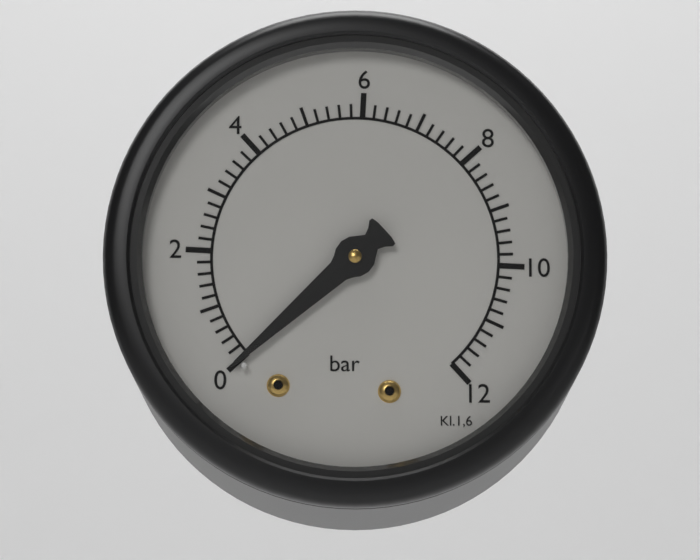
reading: 0.0 bar
